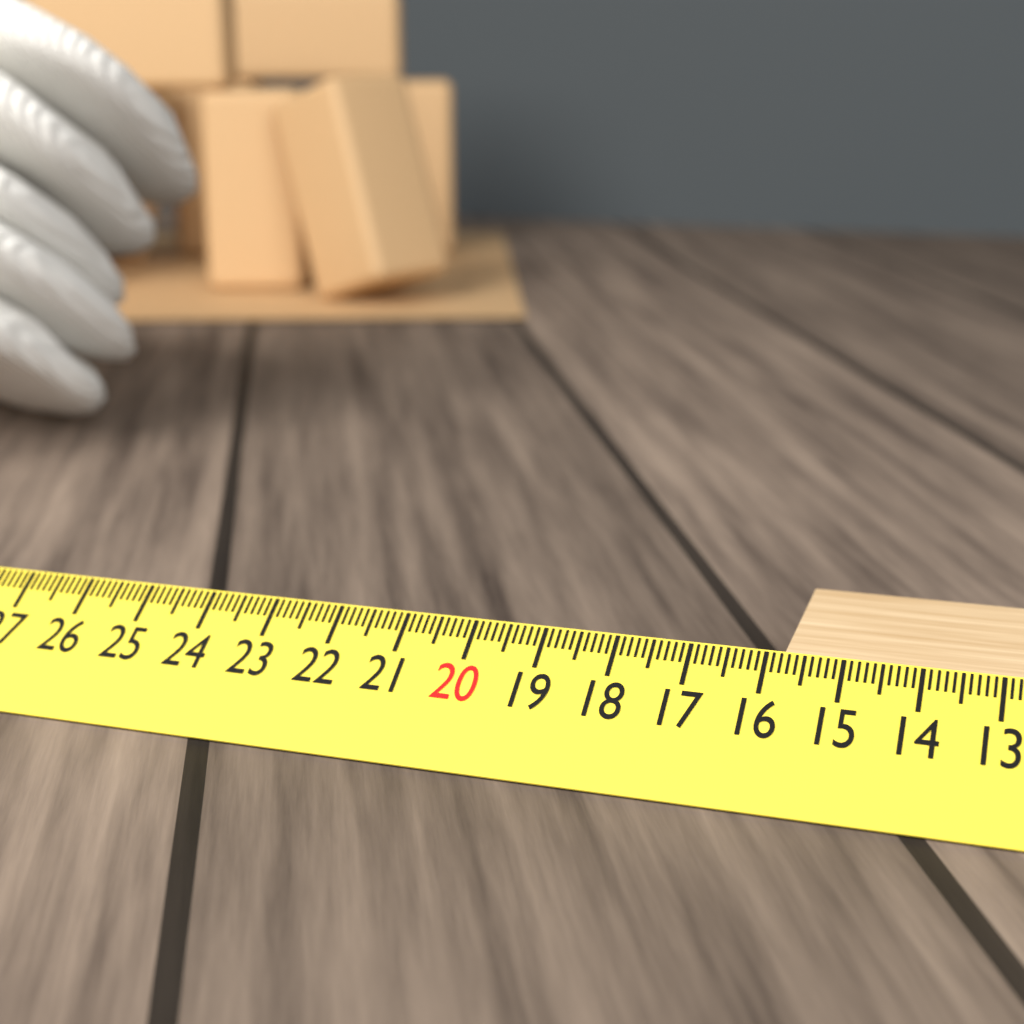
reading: 15.8 cm
